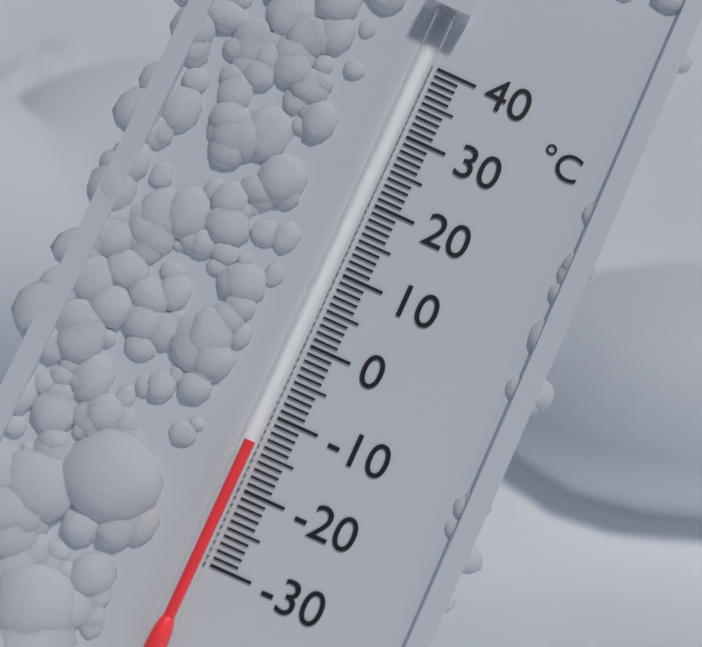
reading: -14 °C
